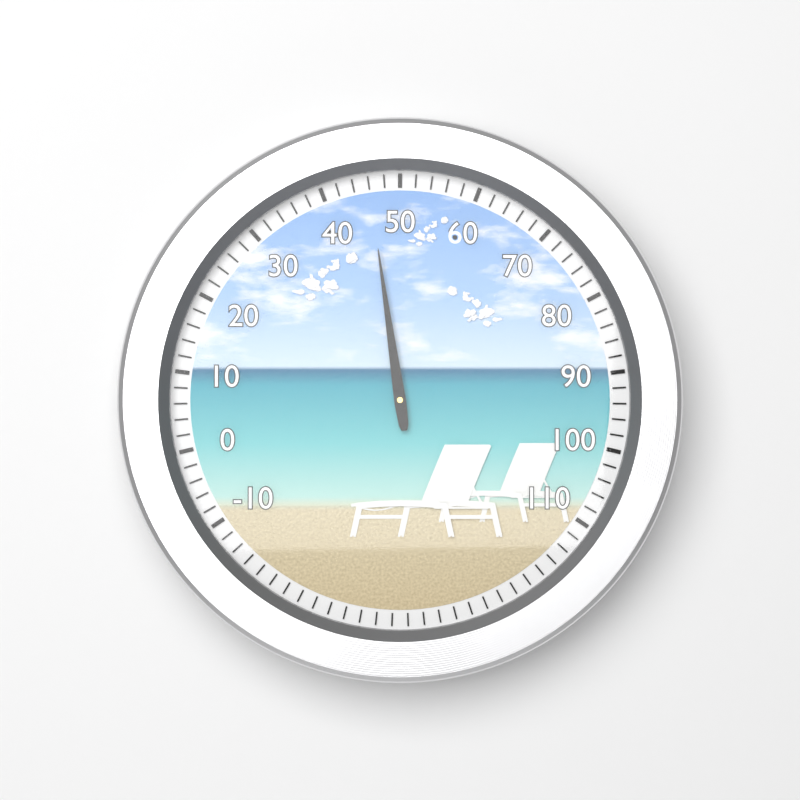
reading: 46 (no unit)
